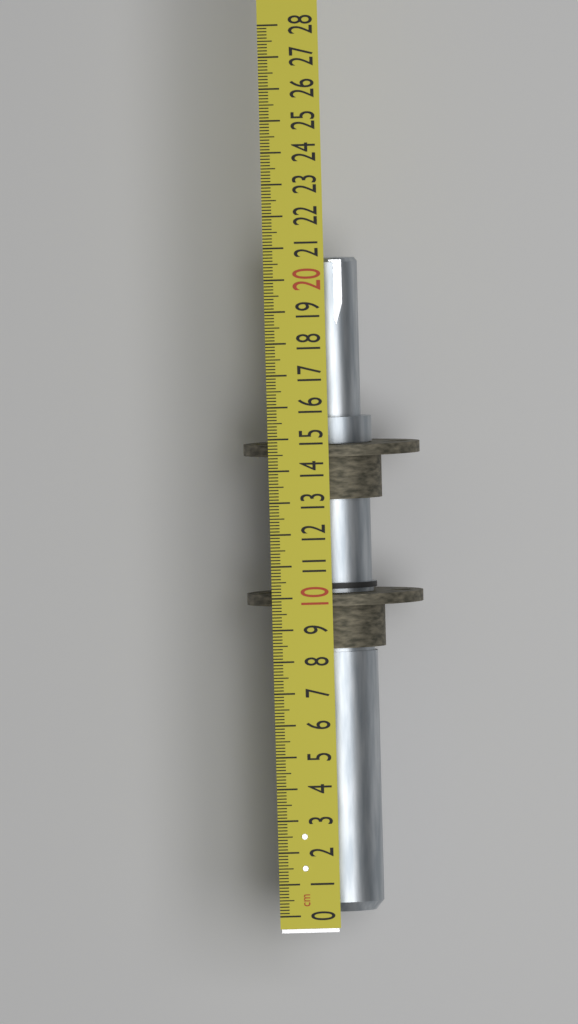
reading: 20.6 cm
